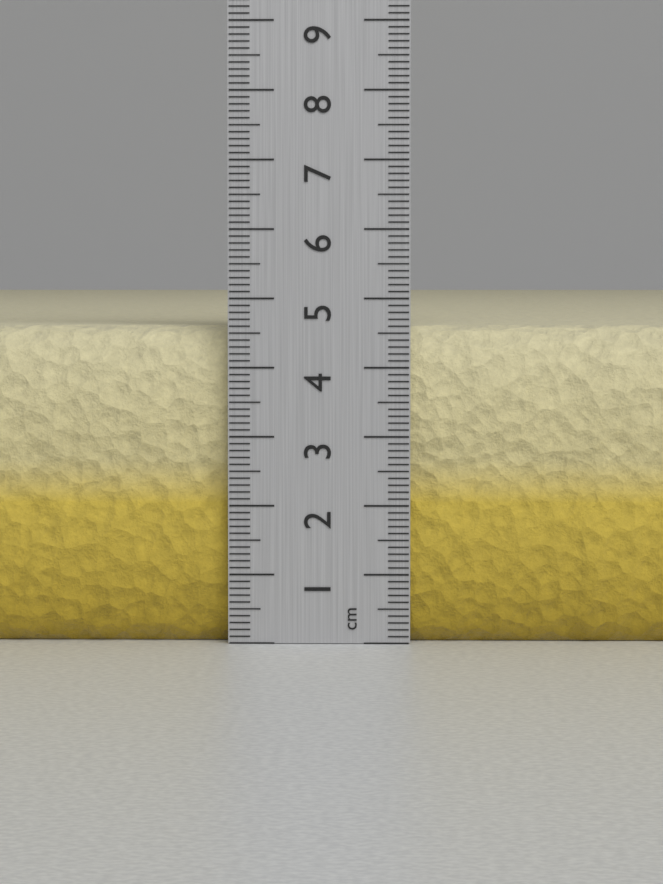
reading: 4.6 cm
